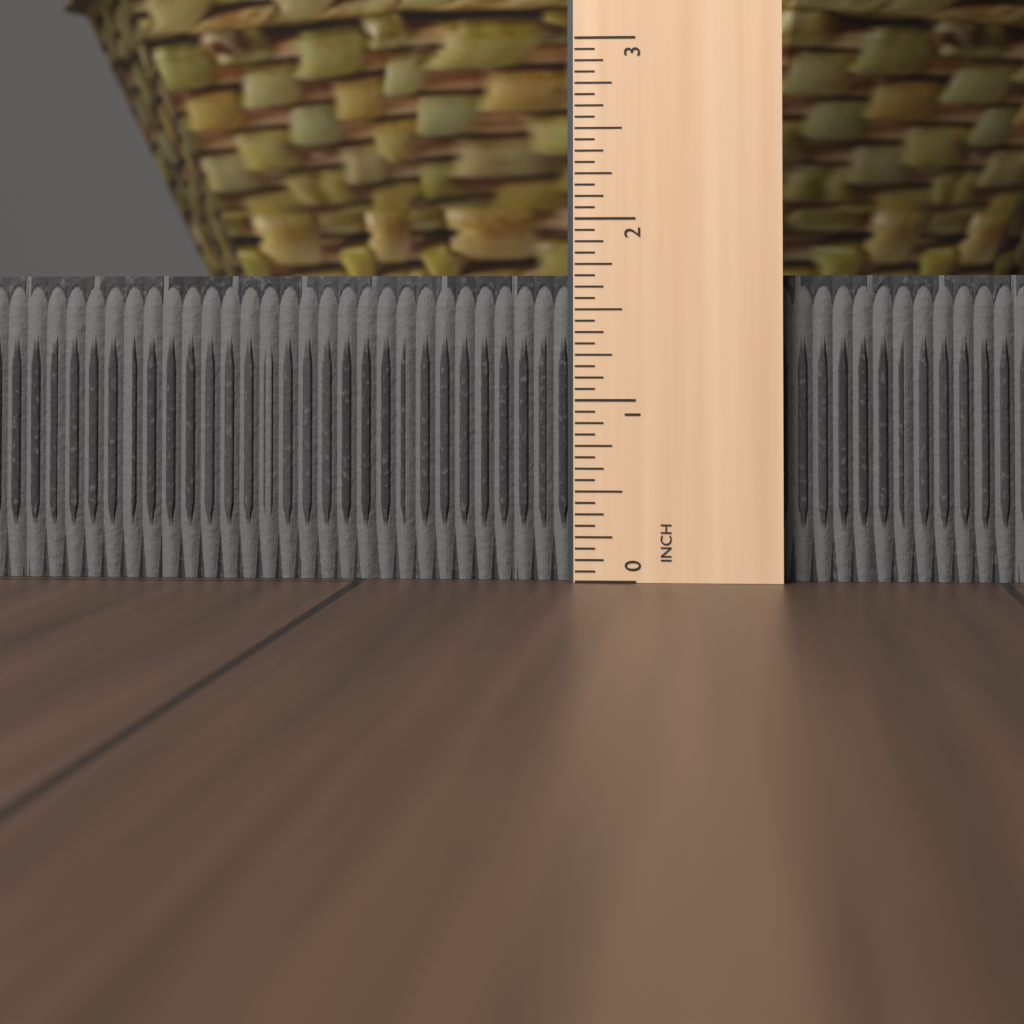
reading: 1.6875 in
